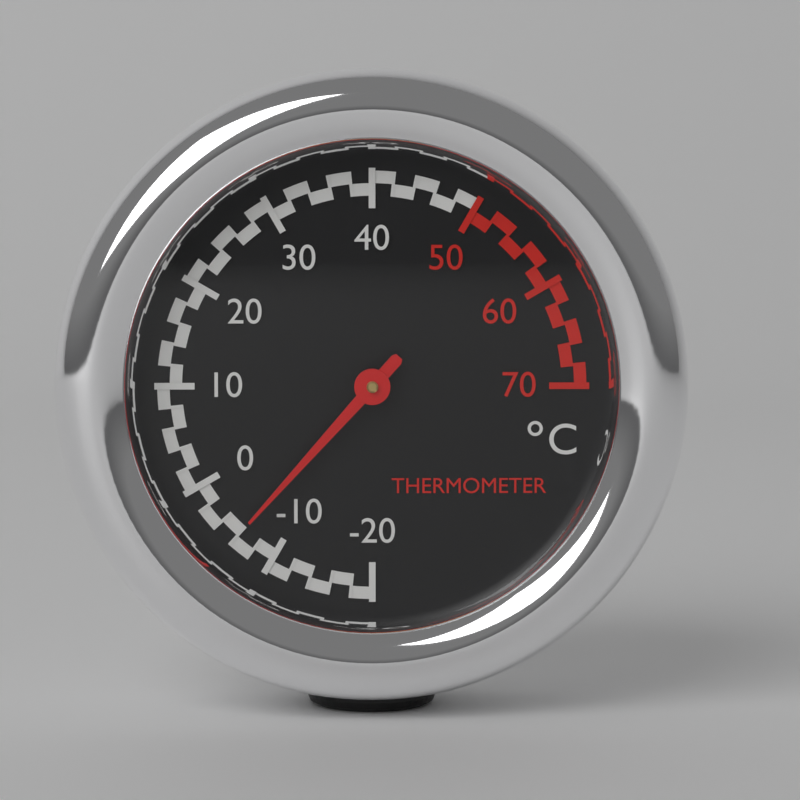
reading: -6 °C
